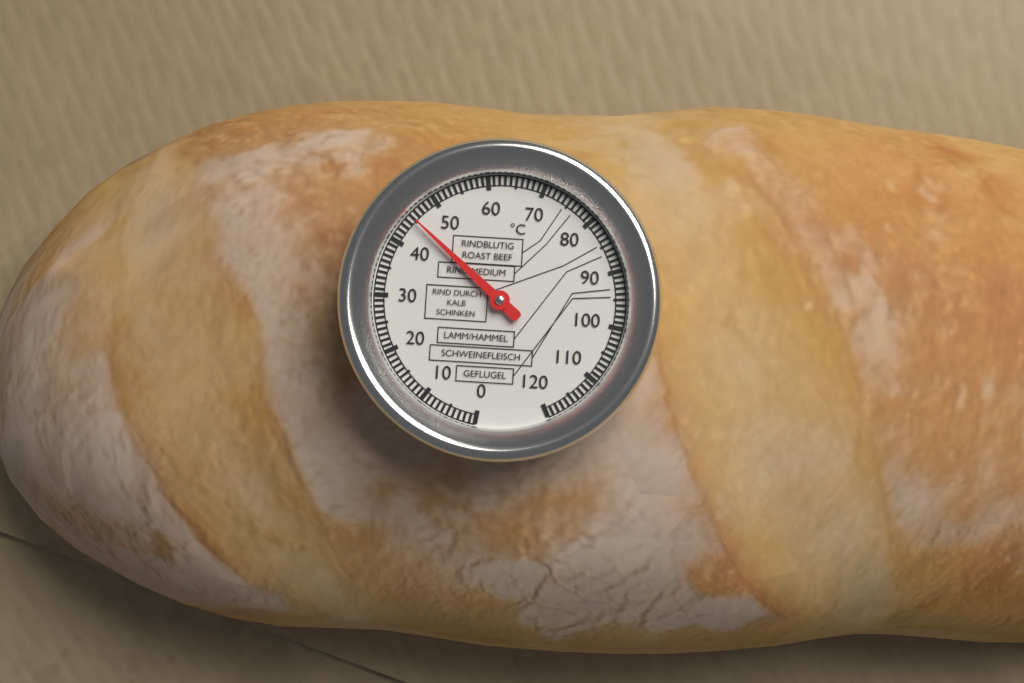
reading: 45 °C
